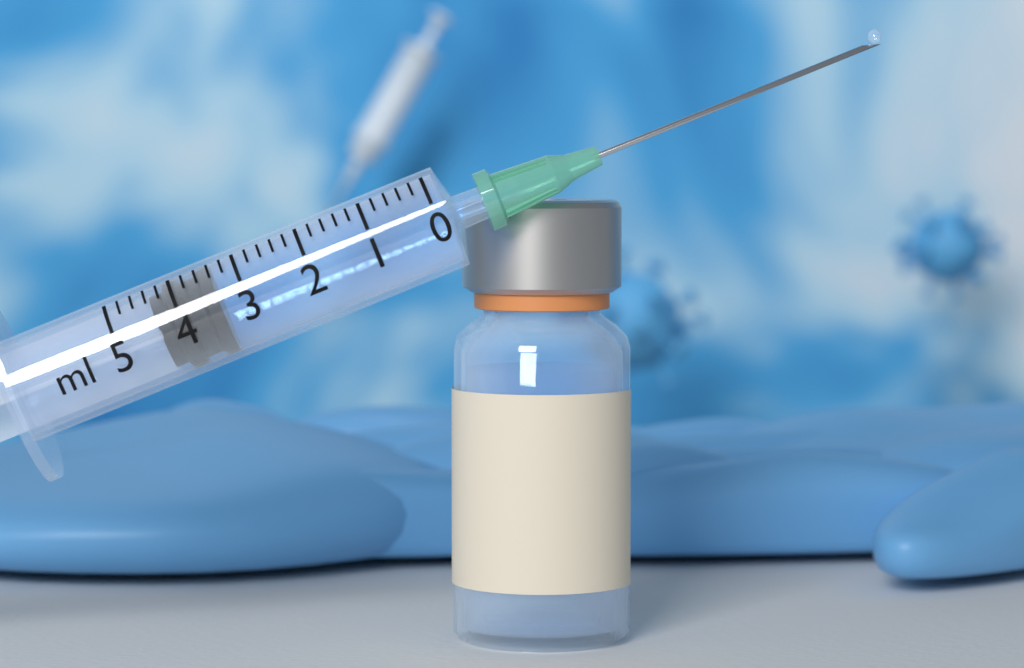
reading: 3.4 ml
